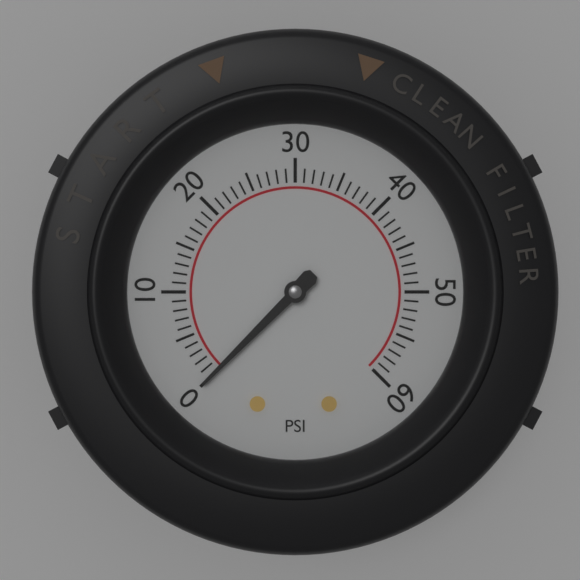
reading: 0 psi
